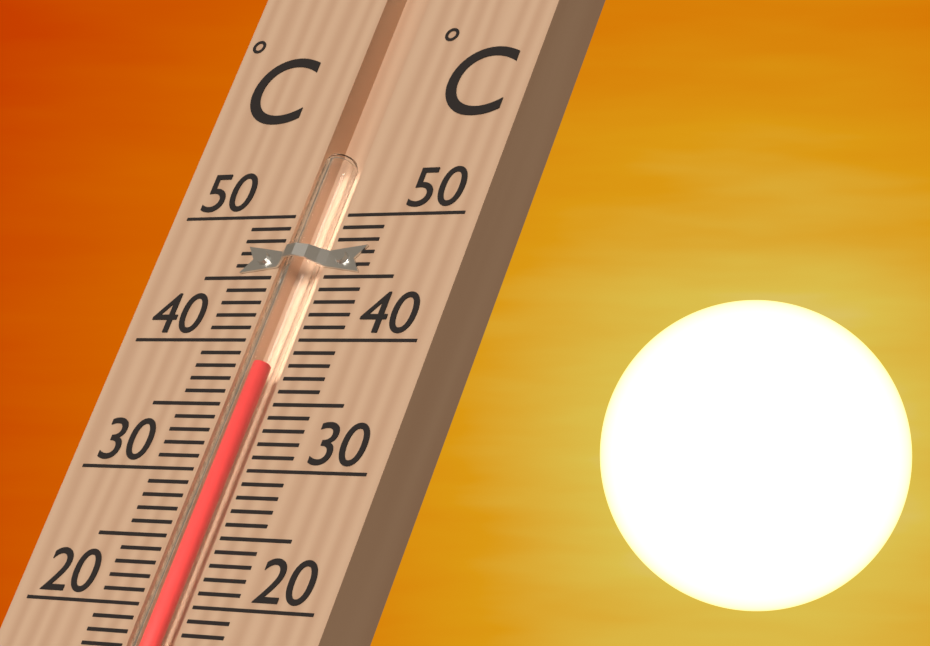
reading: 38 °C
